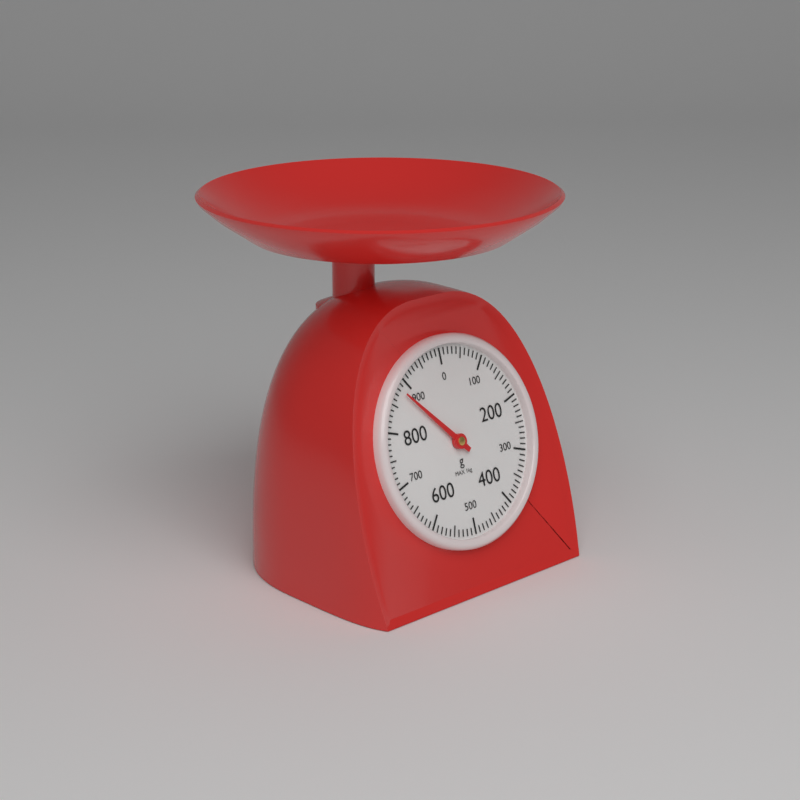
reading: 880 g
